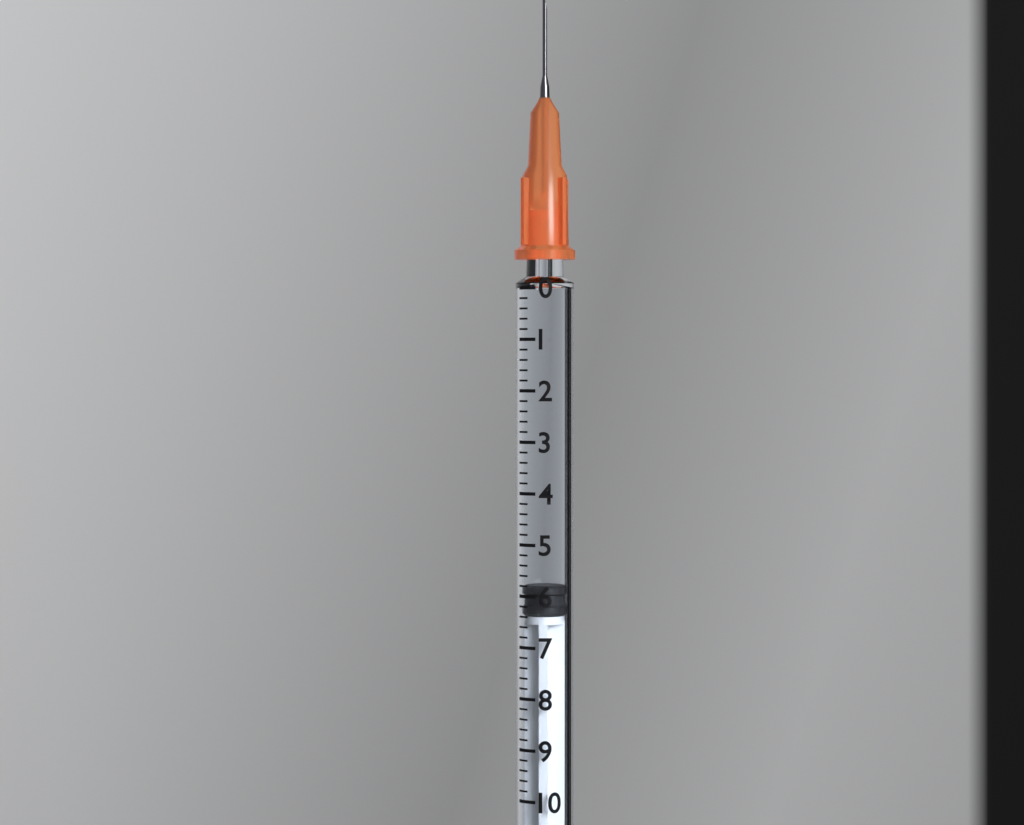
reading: 5.8 (no unit)
